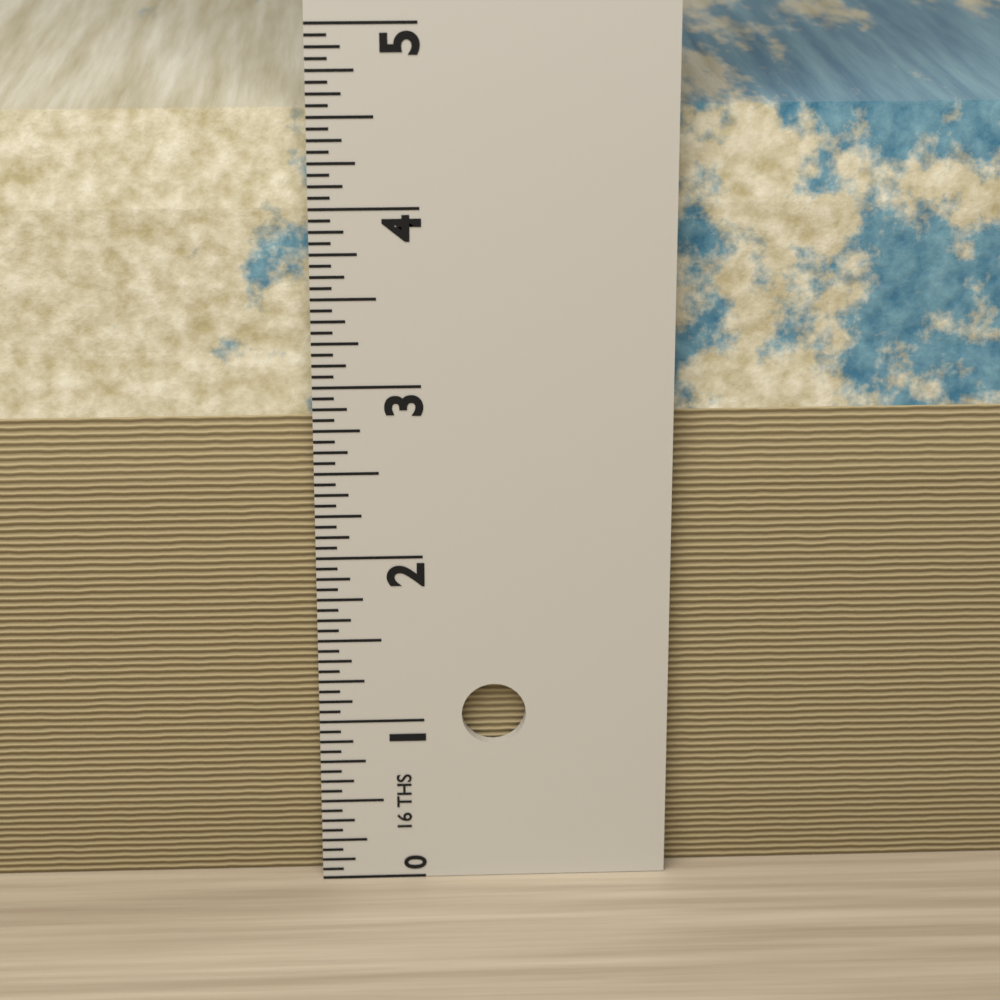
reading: 4.5000 in
